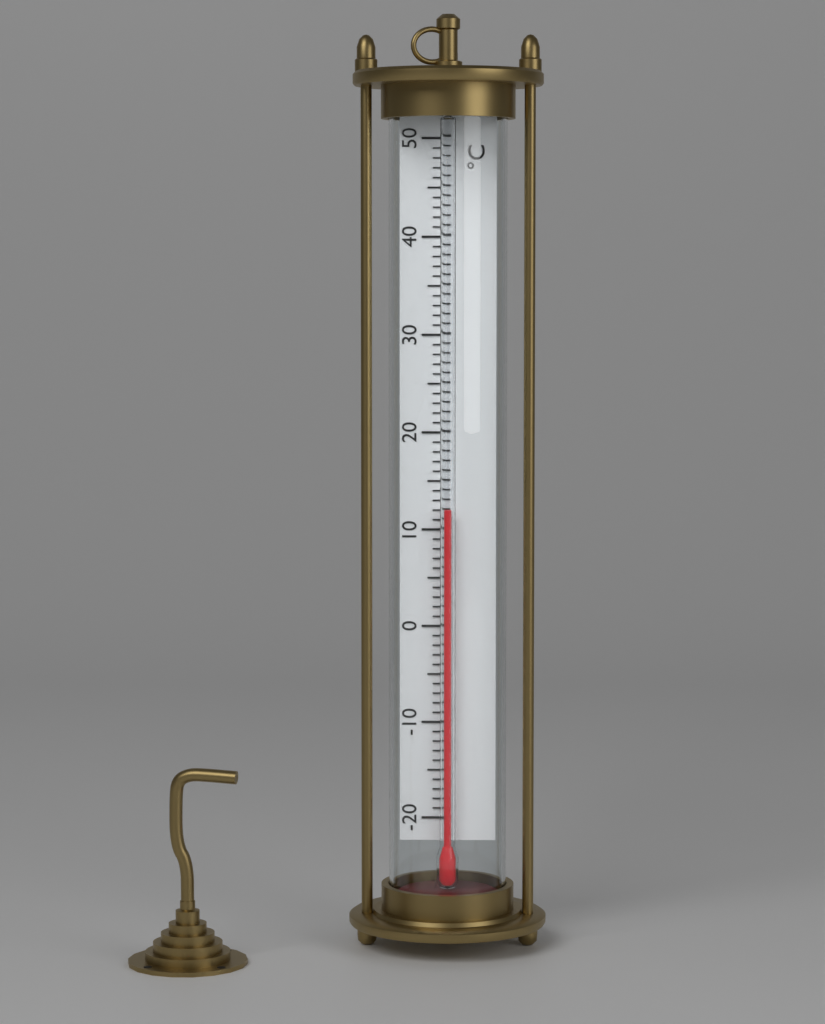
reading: 12 °C
